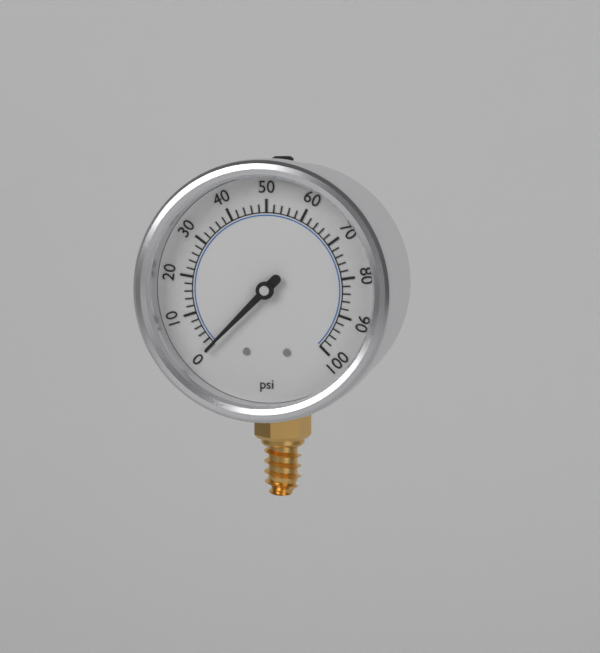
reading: 0 psi
